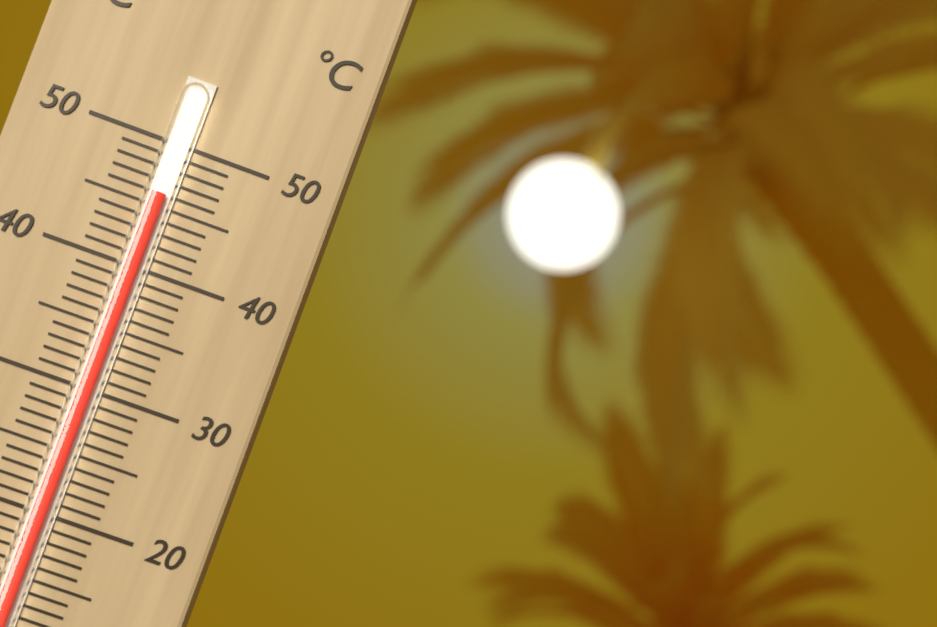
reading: 46 °C
